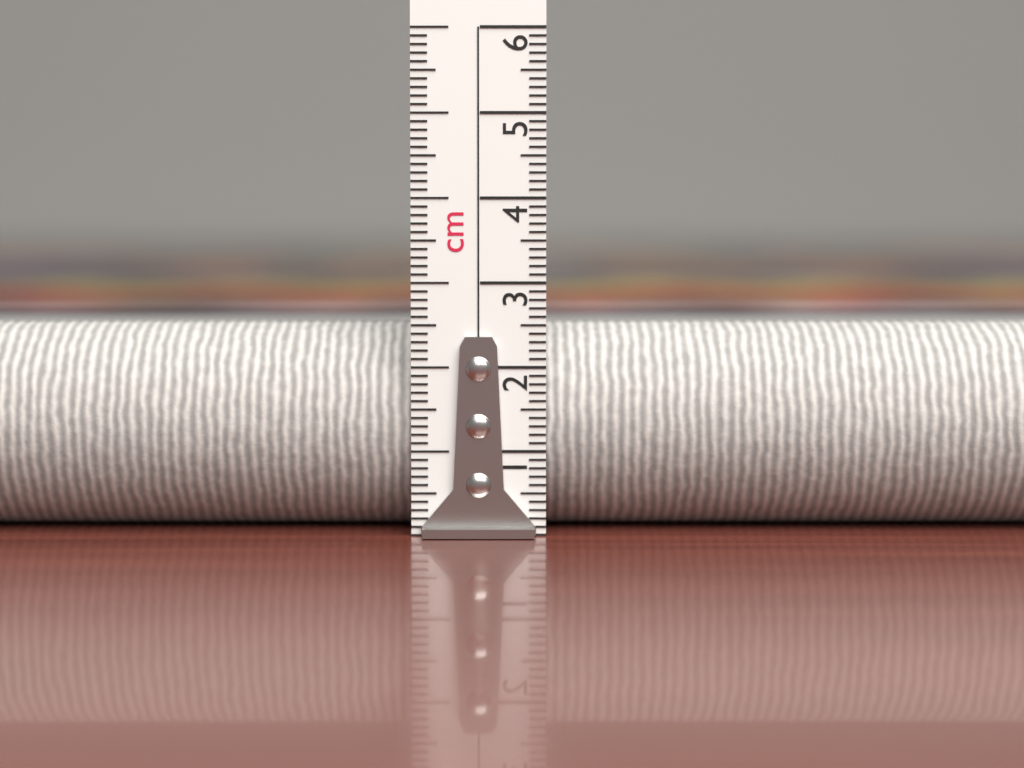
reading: 2.5 cm
